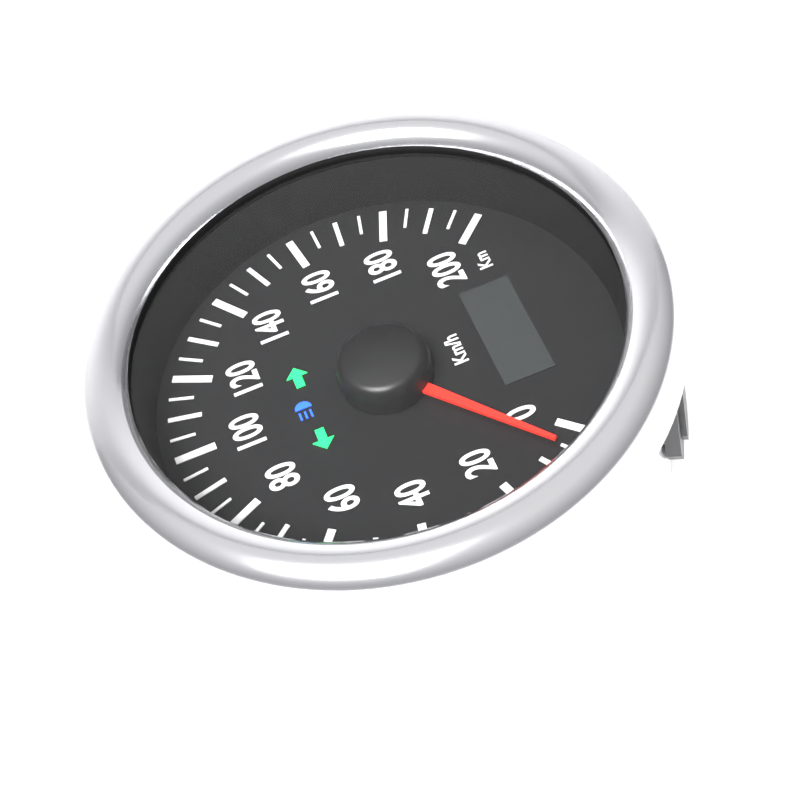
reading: 5 km/h
